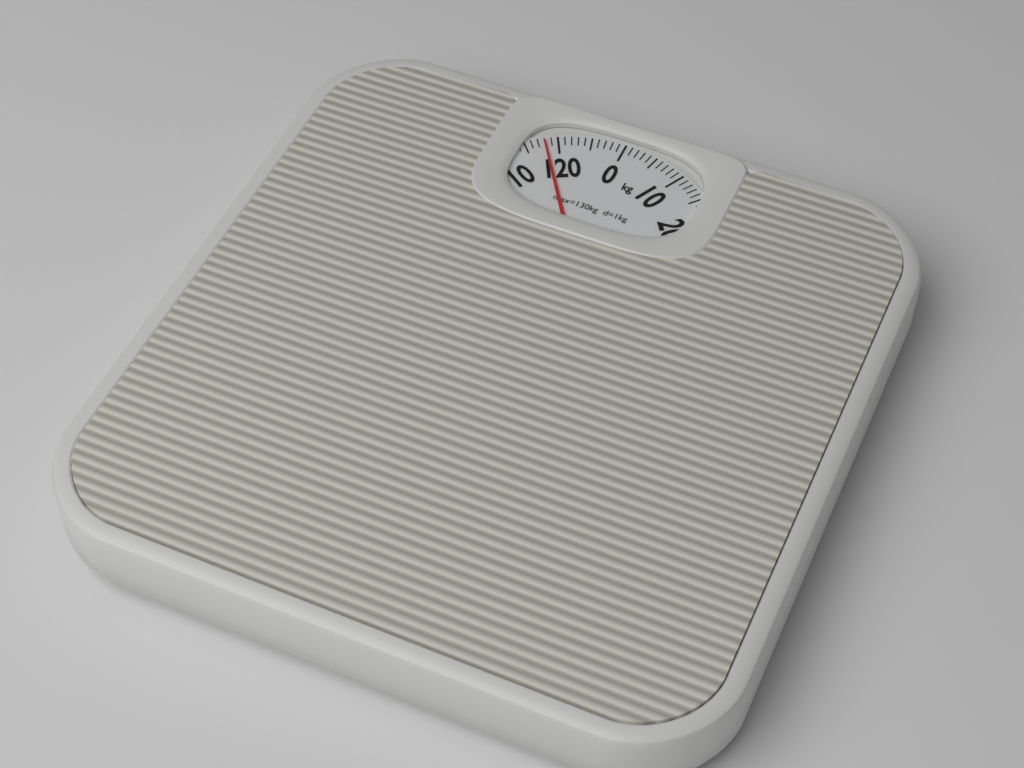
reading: 118 kg
